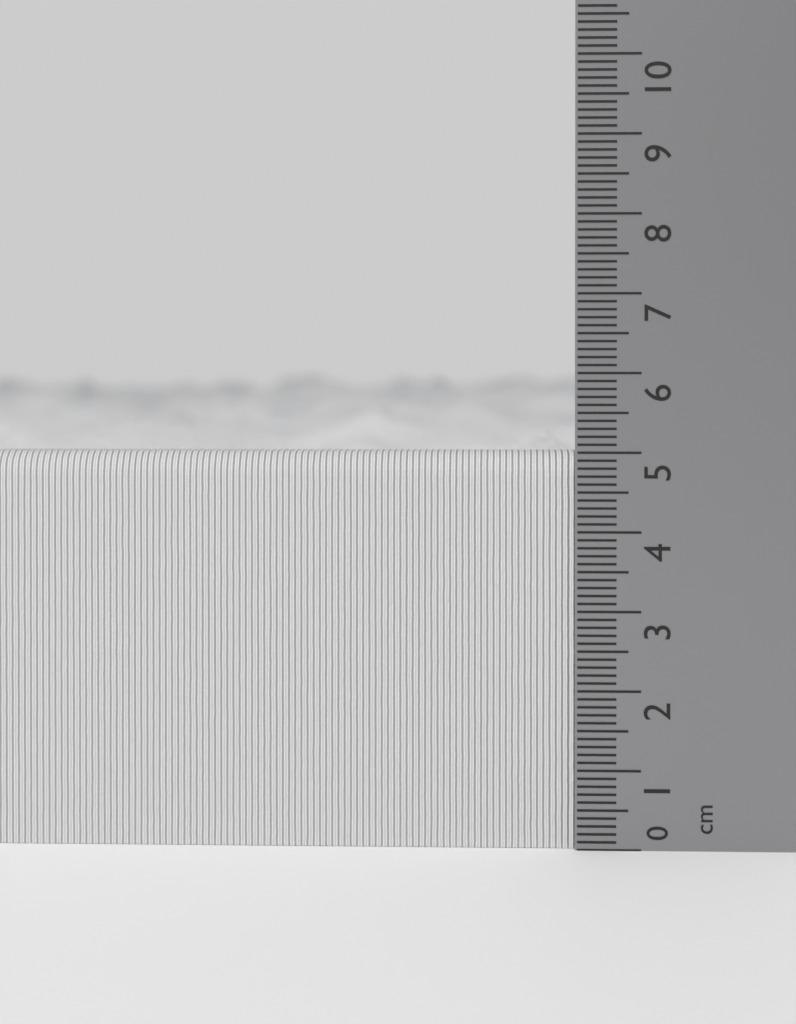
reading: 5.0 cm
